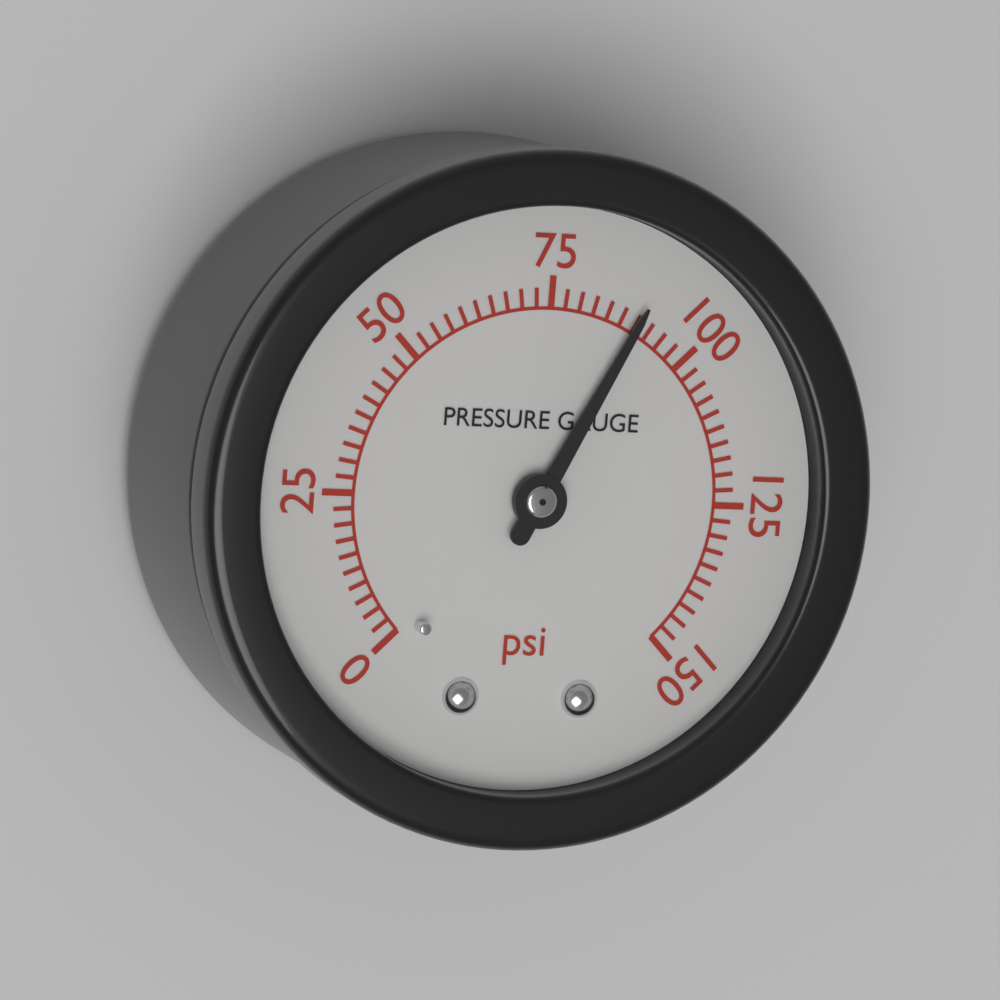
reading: 90.0 psi
